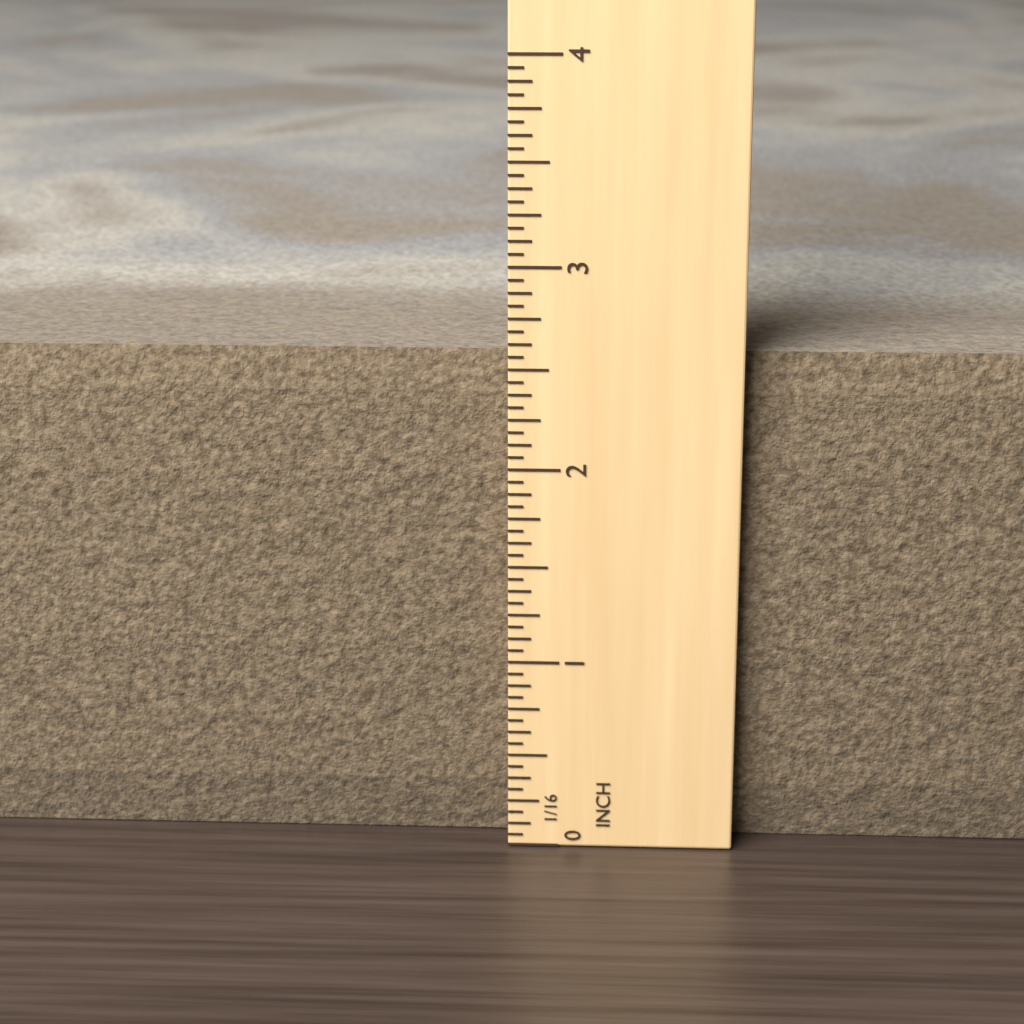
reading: 2.5625 in
